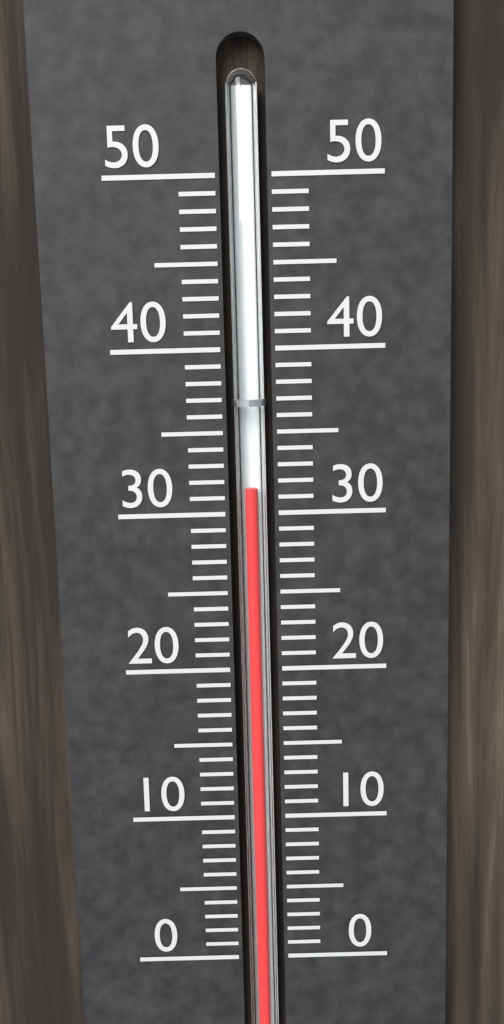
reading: 31.5 (no unit)
